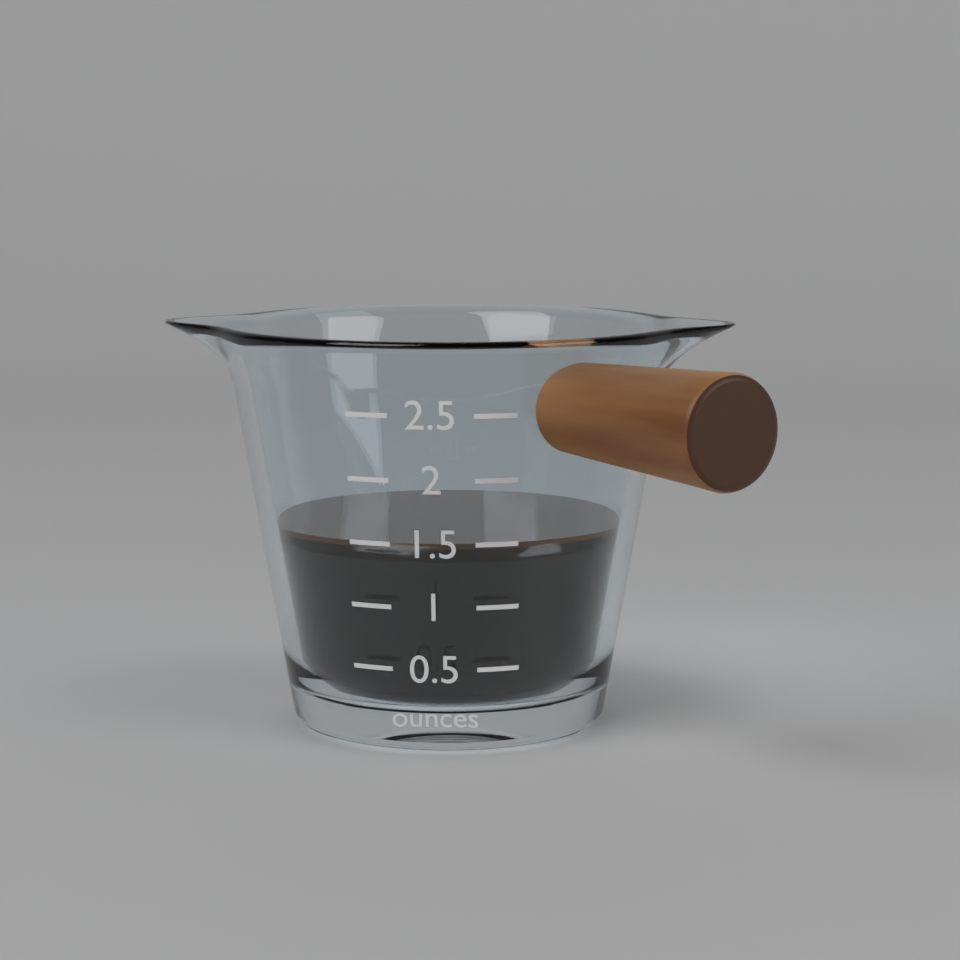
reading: 1.5 ounces
